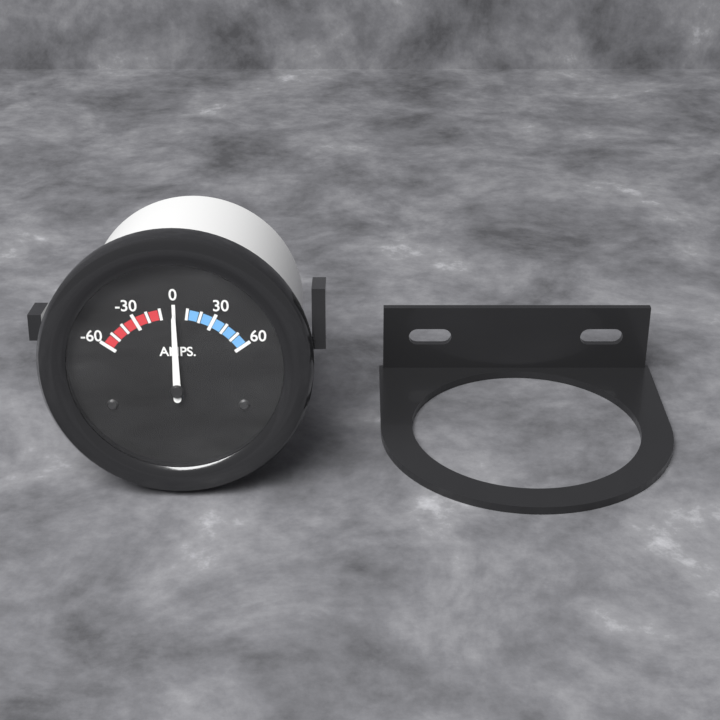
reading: 0 A
